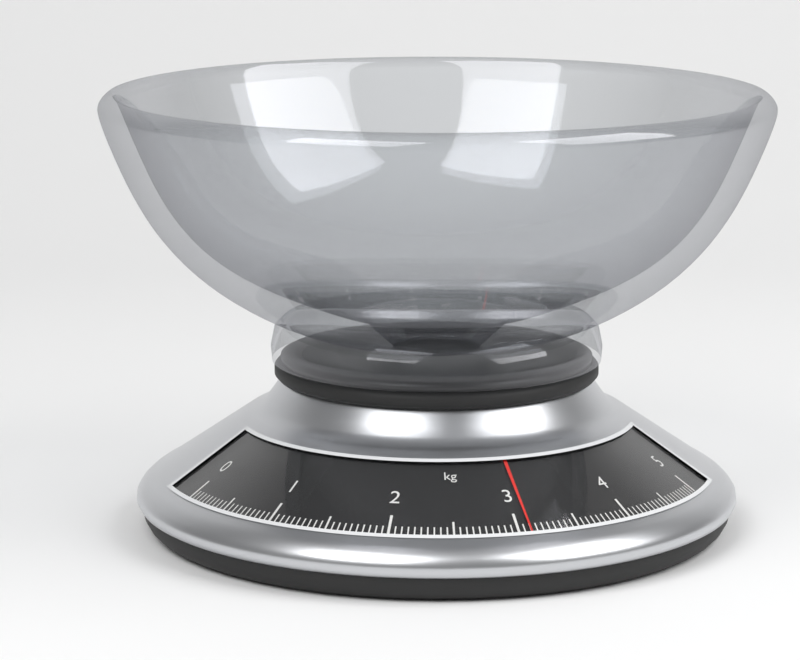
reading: 3.10 kg
